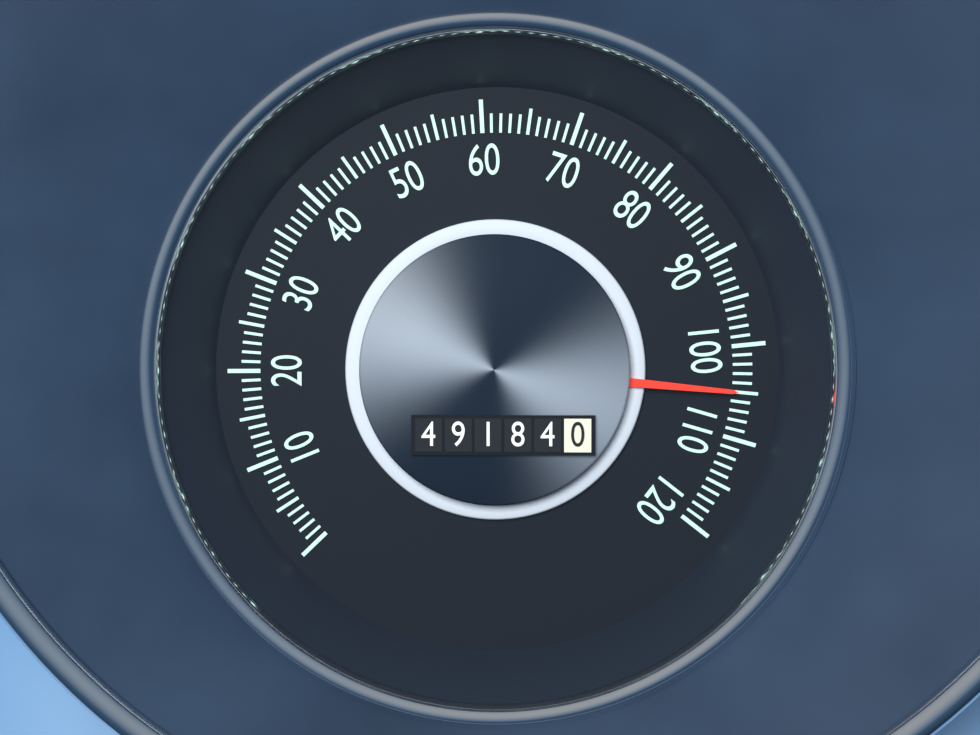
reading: 105 (no unit)
